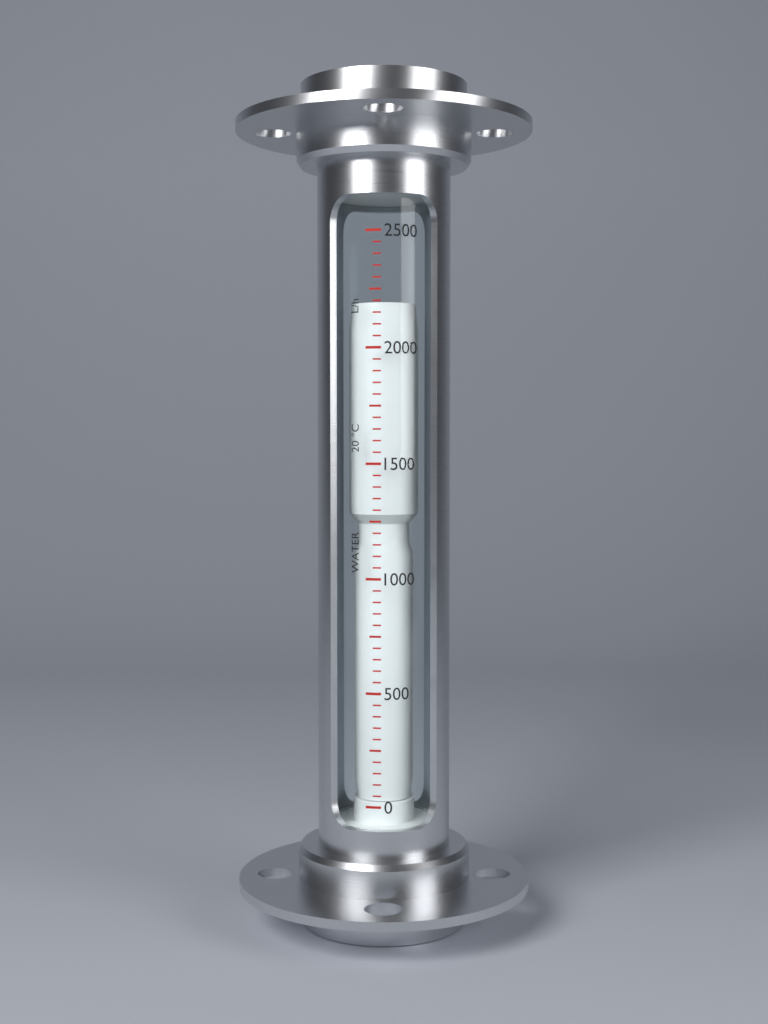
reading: 2200 L/h
